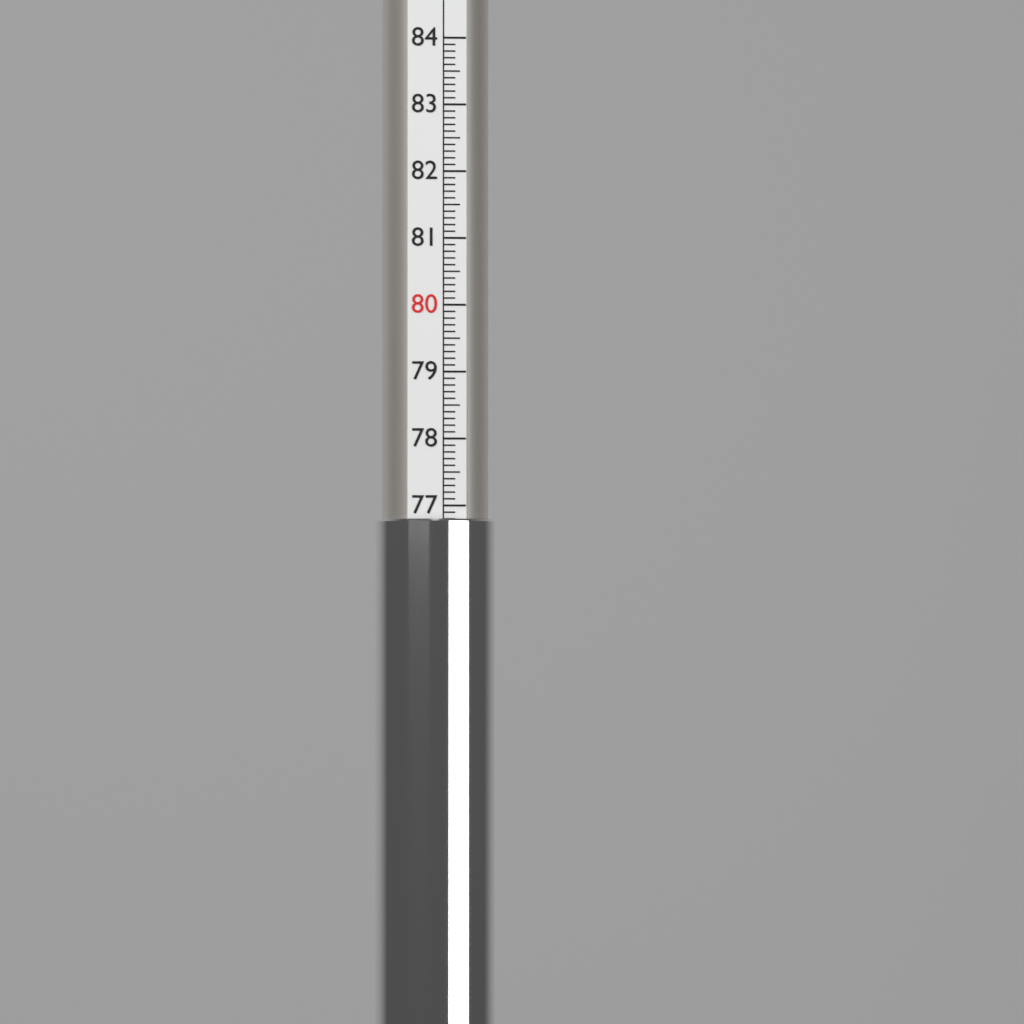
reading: 76.8 (no unit)
